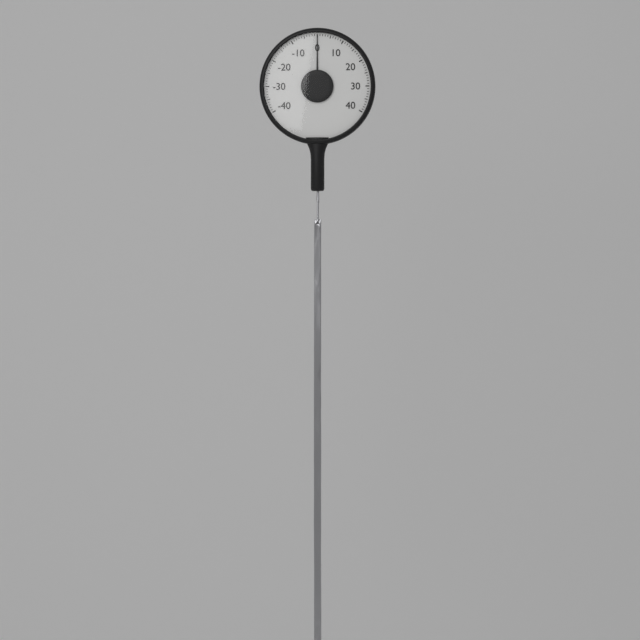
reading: 0 (no unit)
